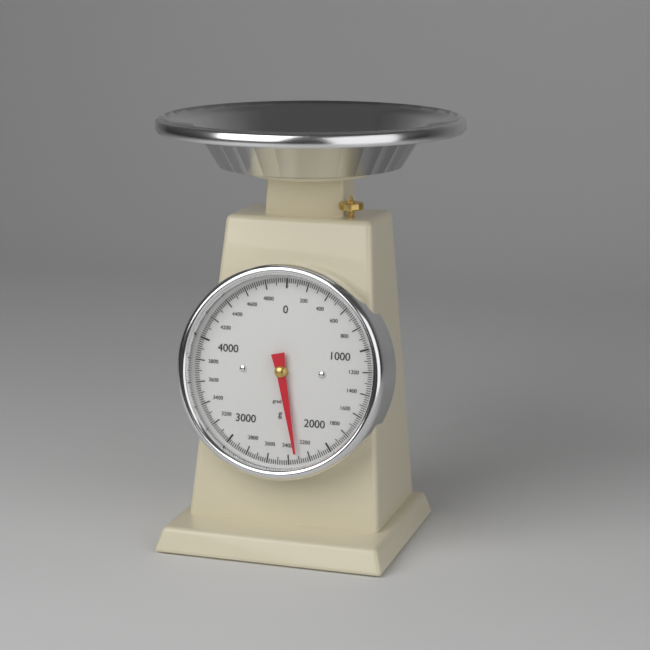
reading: 2320 g
